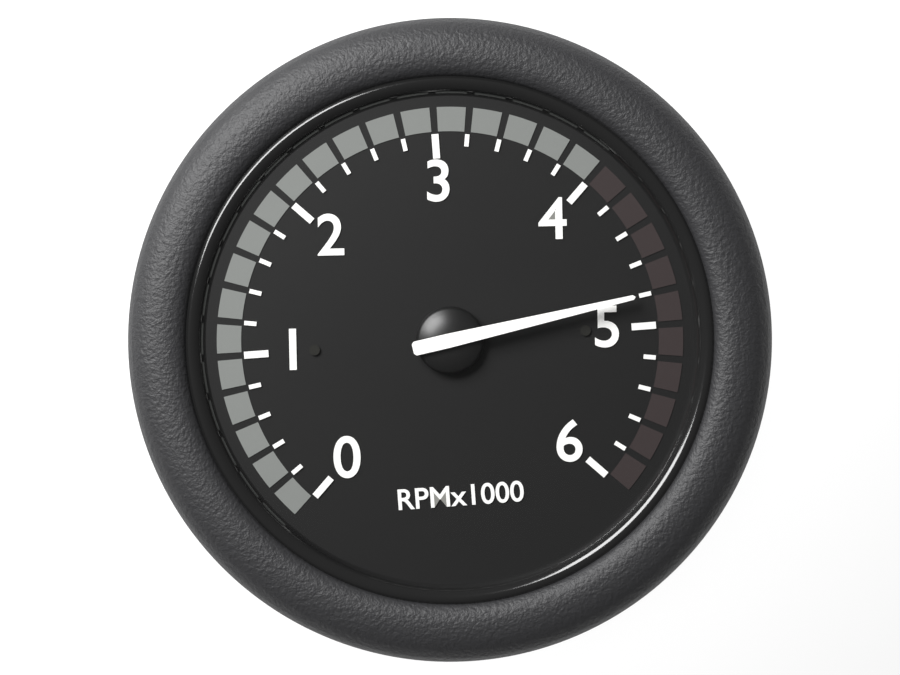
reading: 4800 RPM
